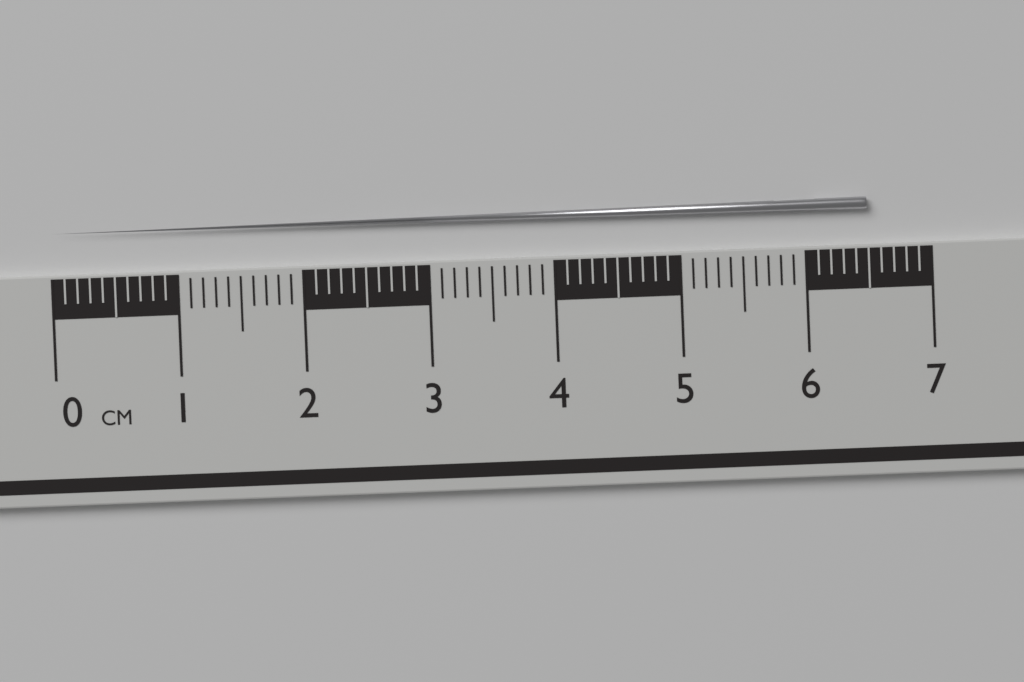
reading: 6.5 cm
